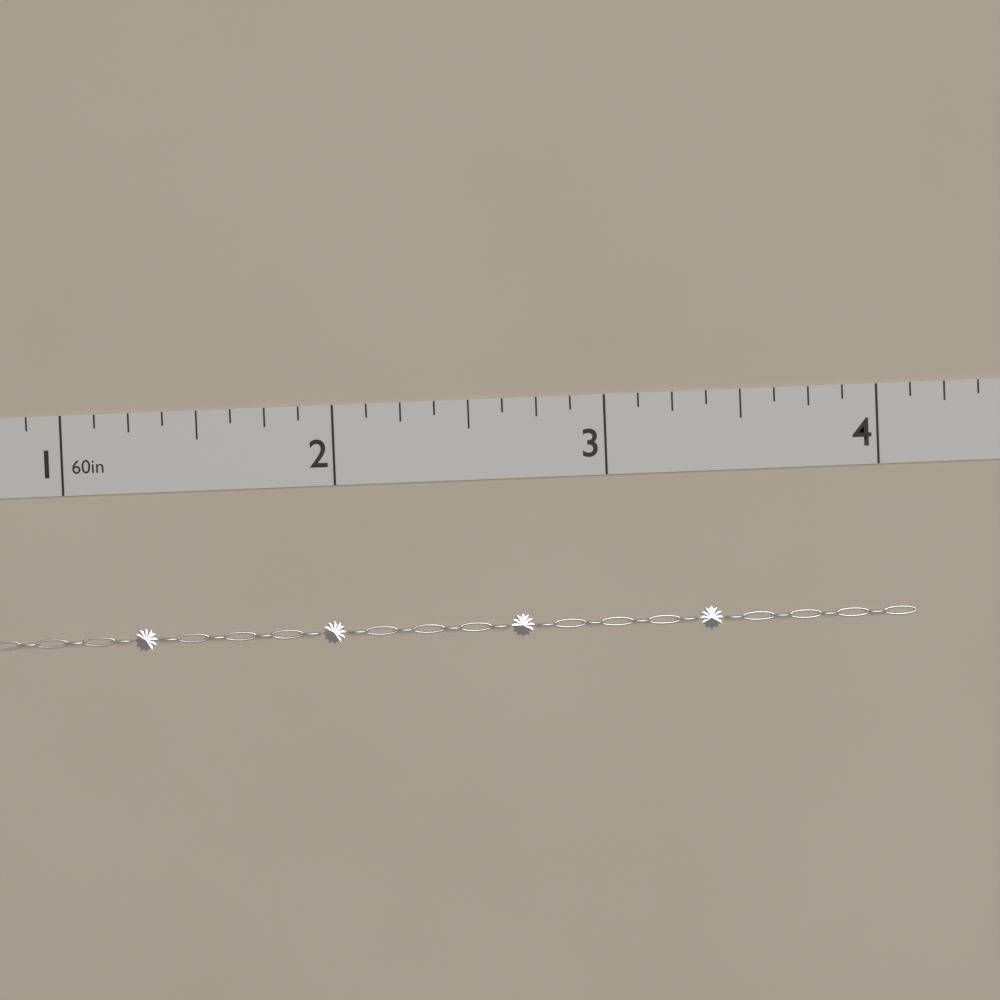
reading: 4.125 in
